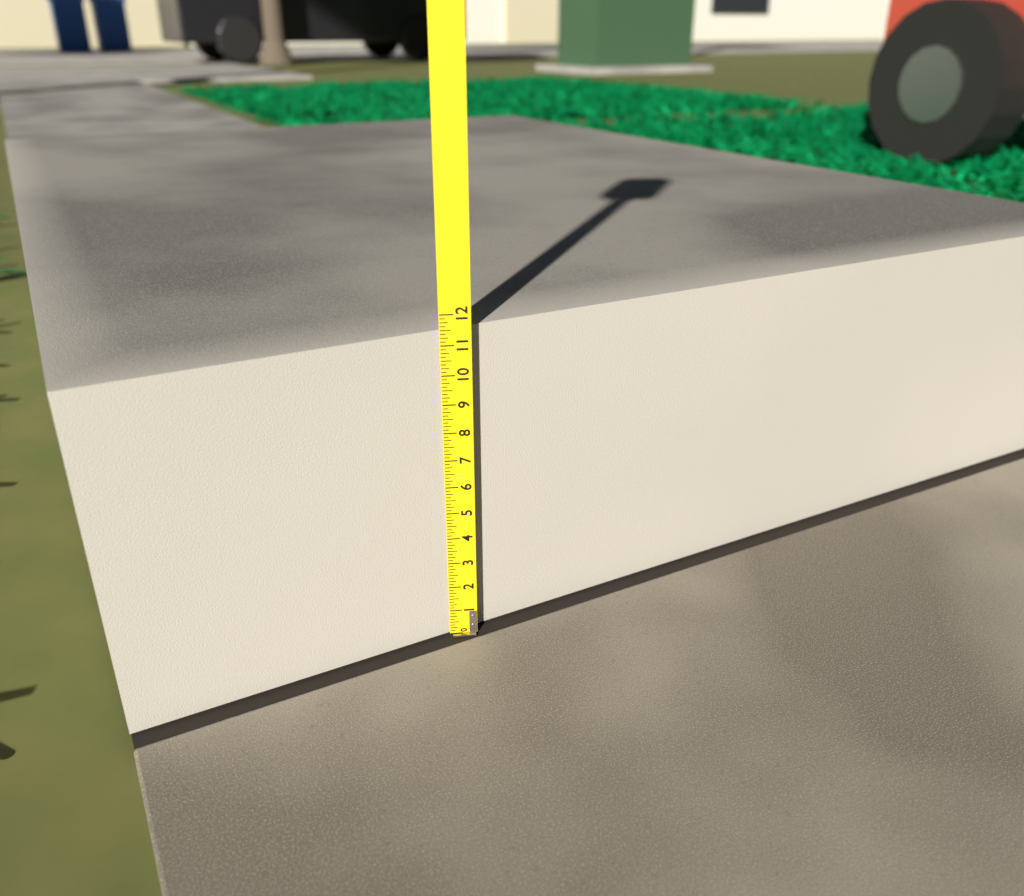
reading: 11.500 (no unit)
